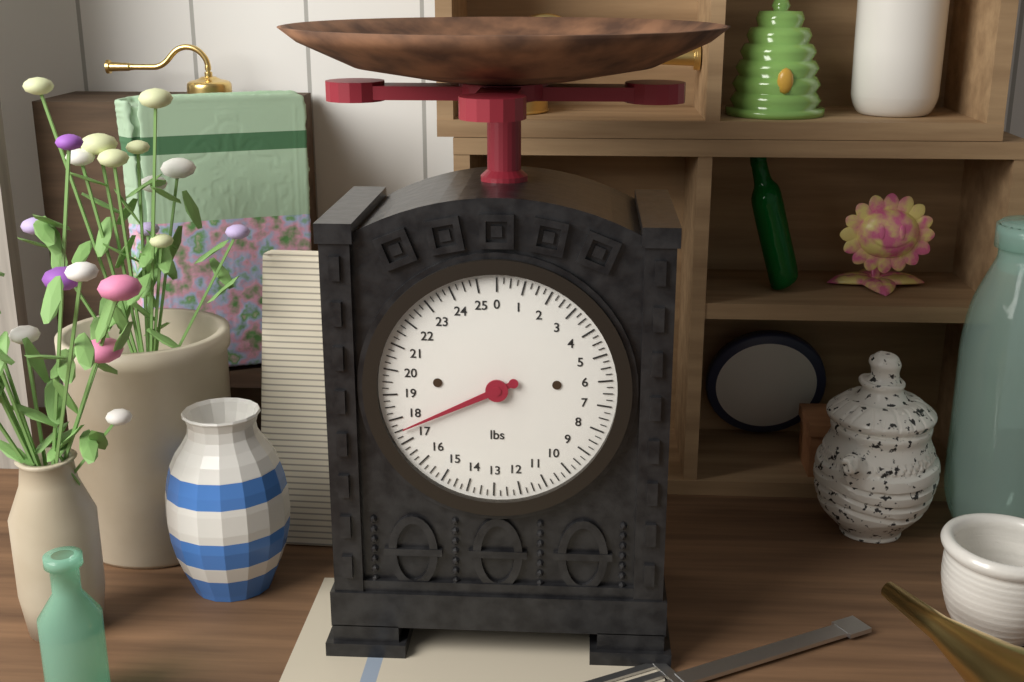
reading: 17.50 lbs
